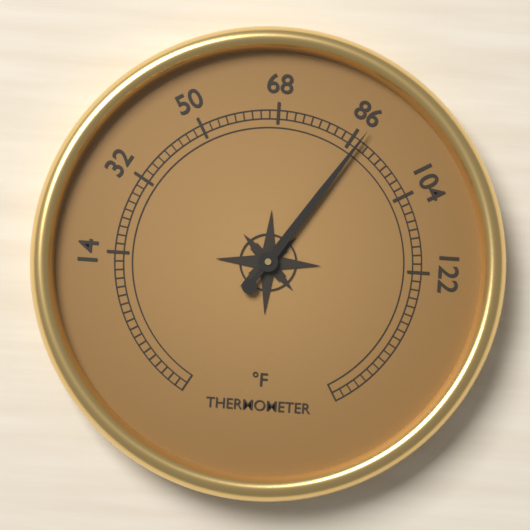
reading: 88 °F
